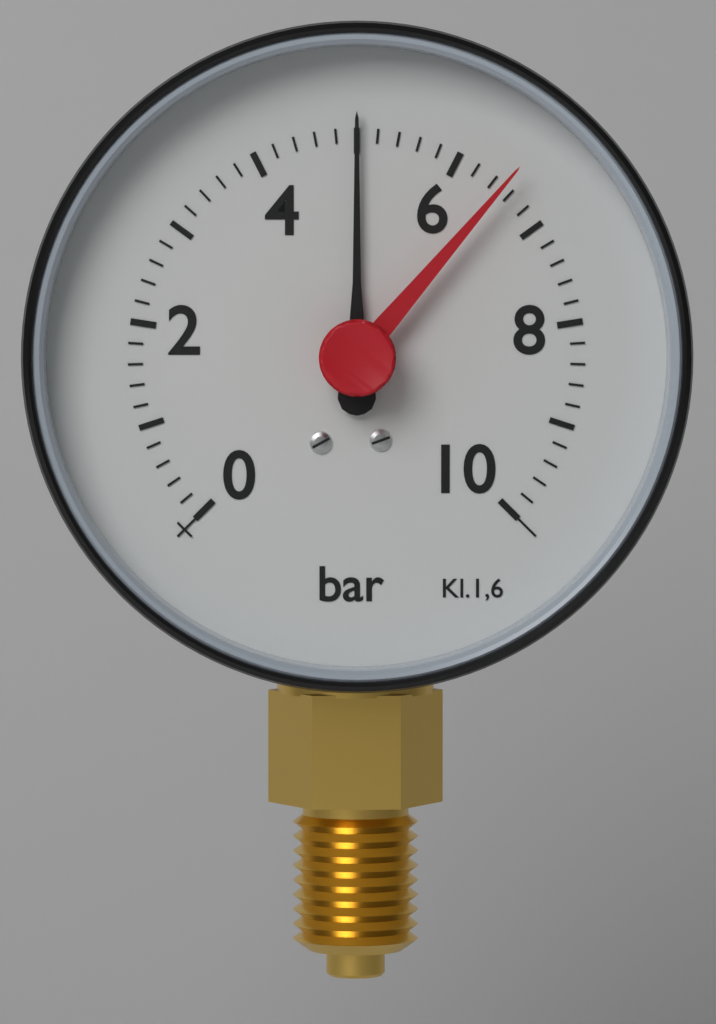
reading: 5.0 bar
